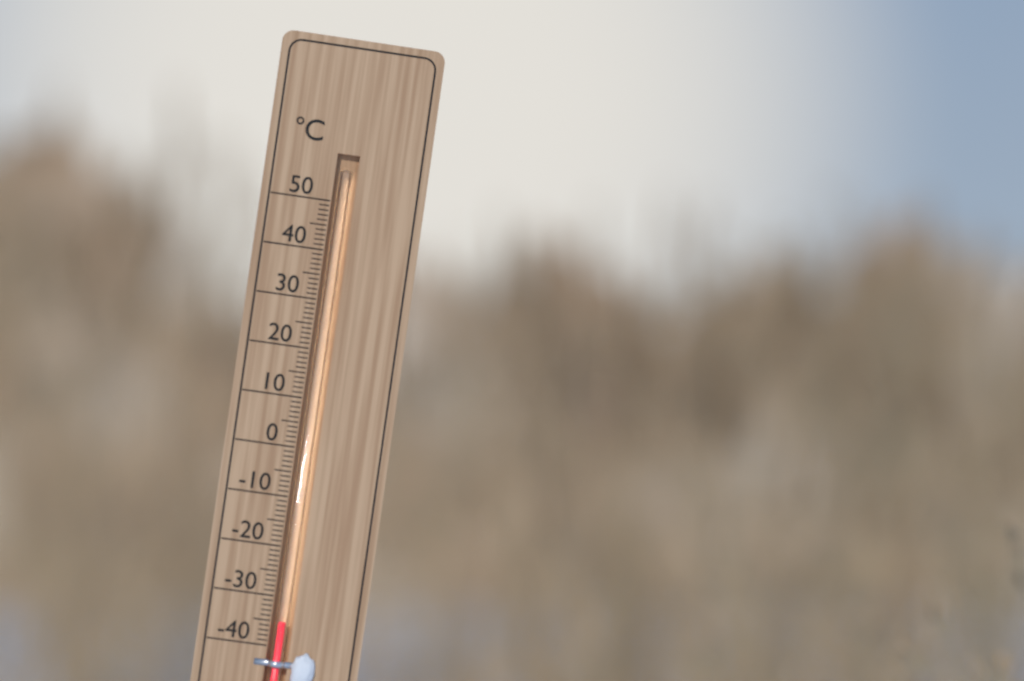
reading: -35 °C
